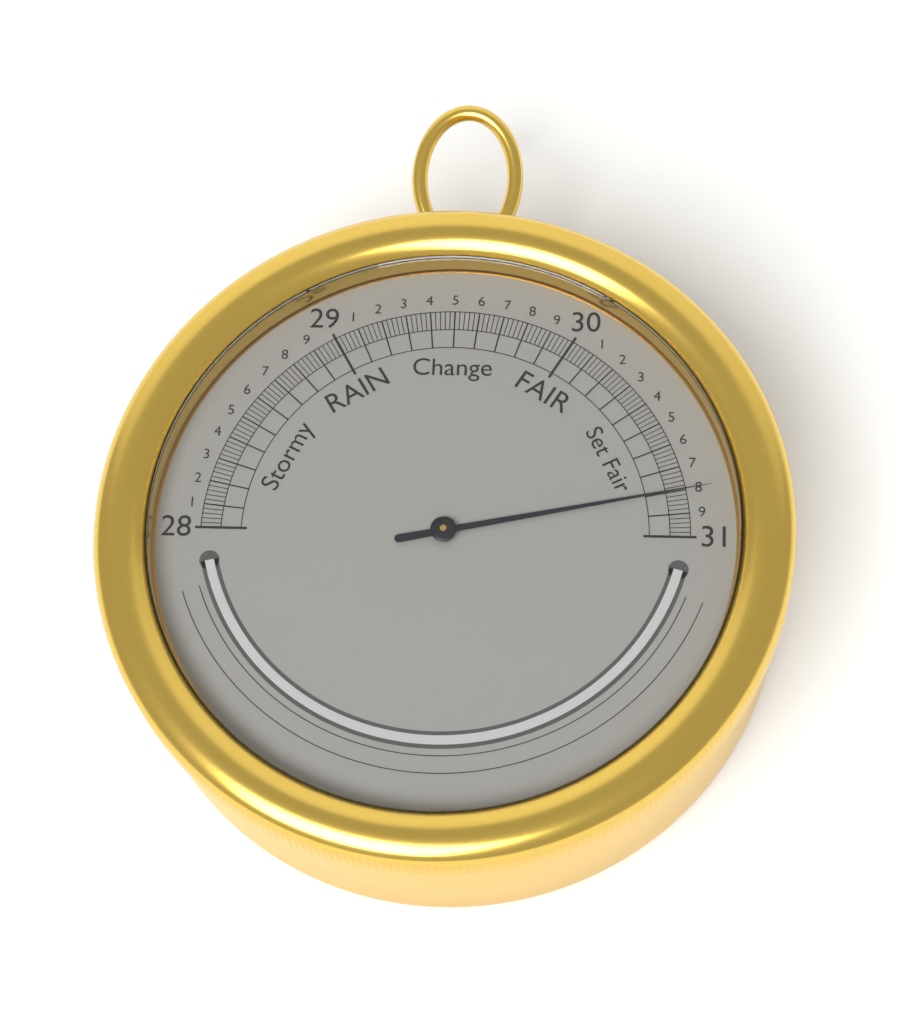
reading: 30.80 inHg
